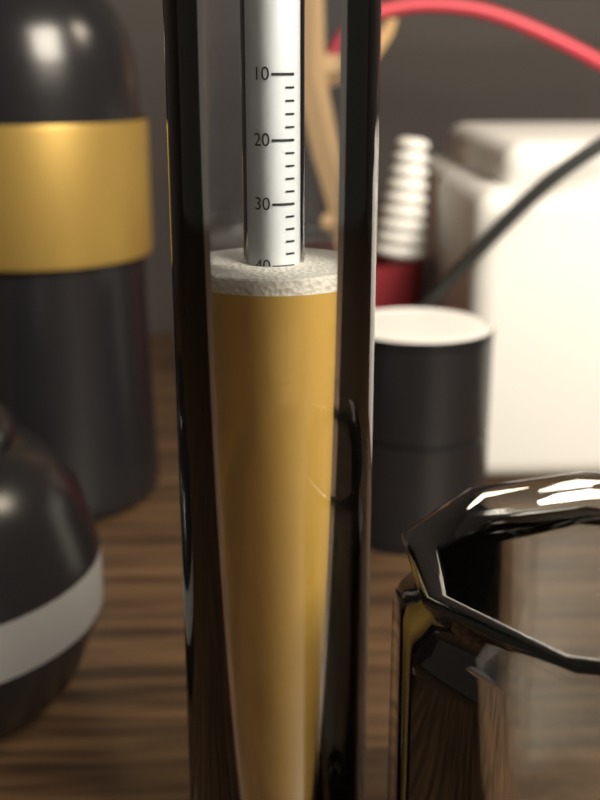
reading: 40 (no unit)
